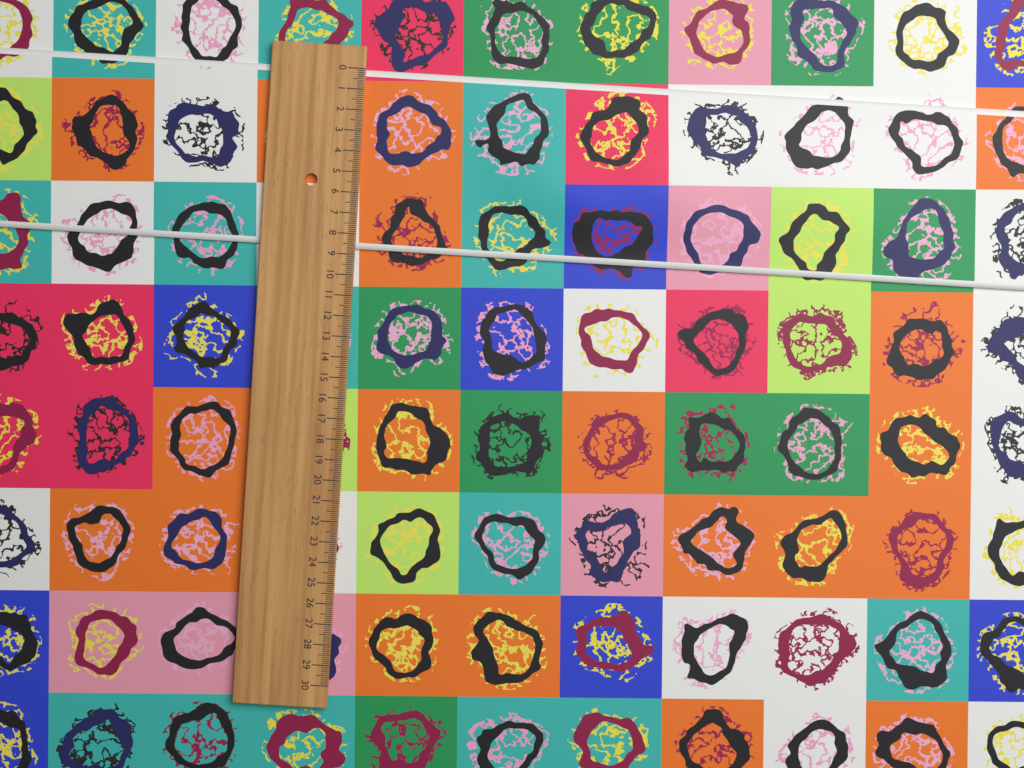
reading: 8.7 (no unit)
